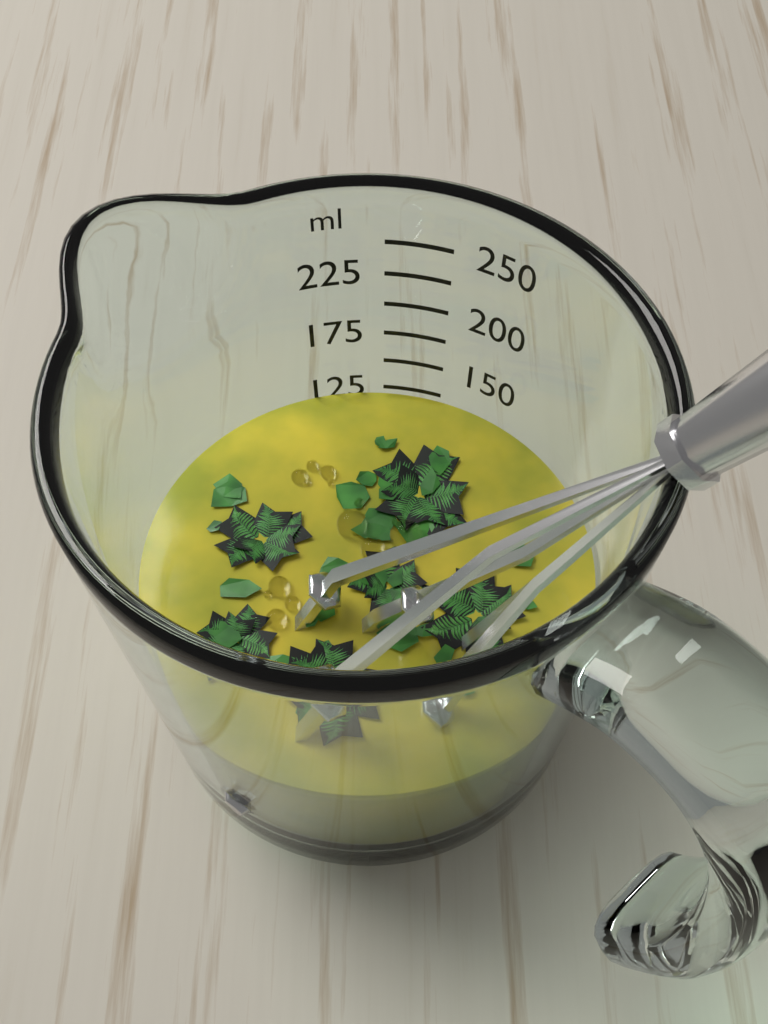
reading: 120 ml
